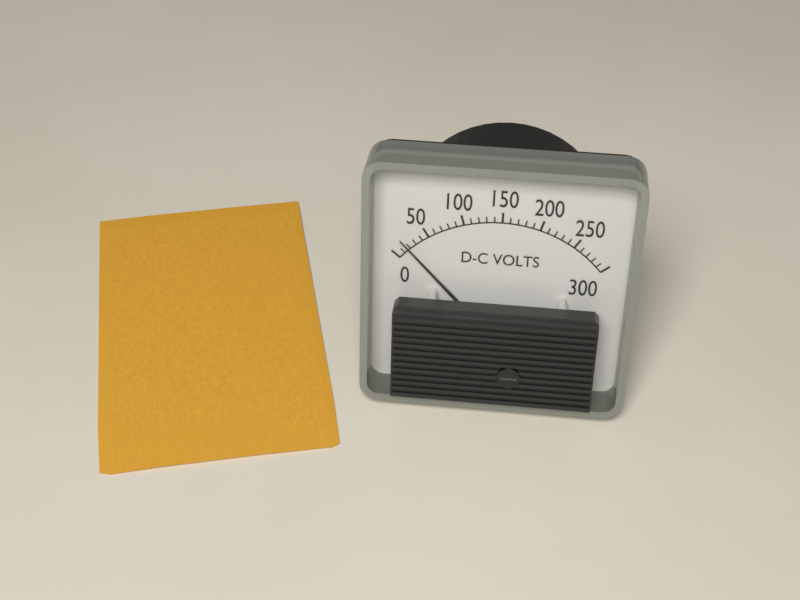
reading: 20 V
